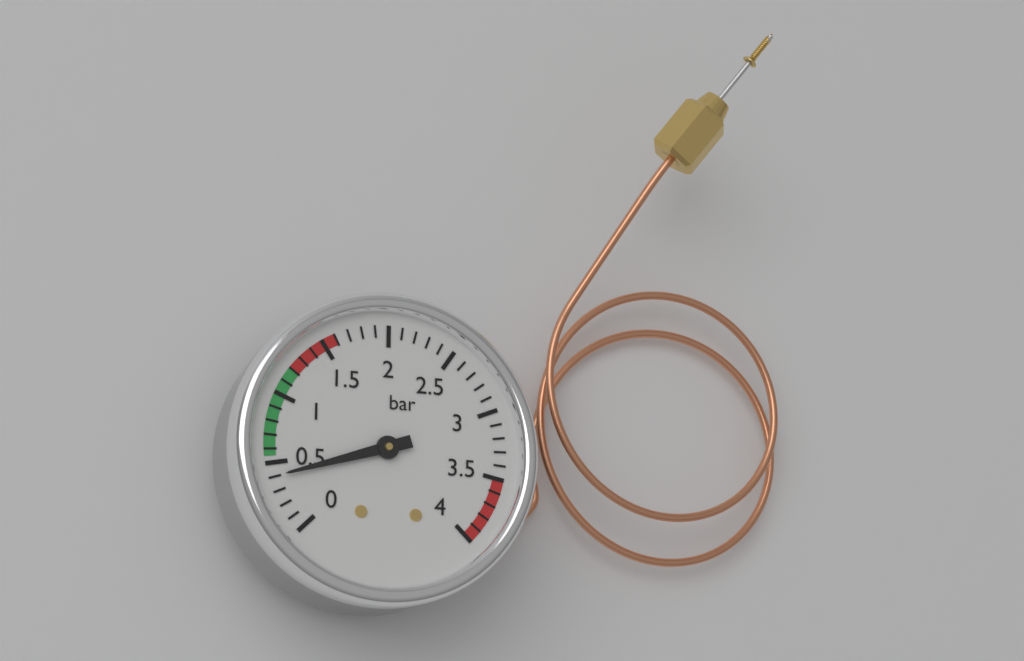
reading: 0.4 bar
